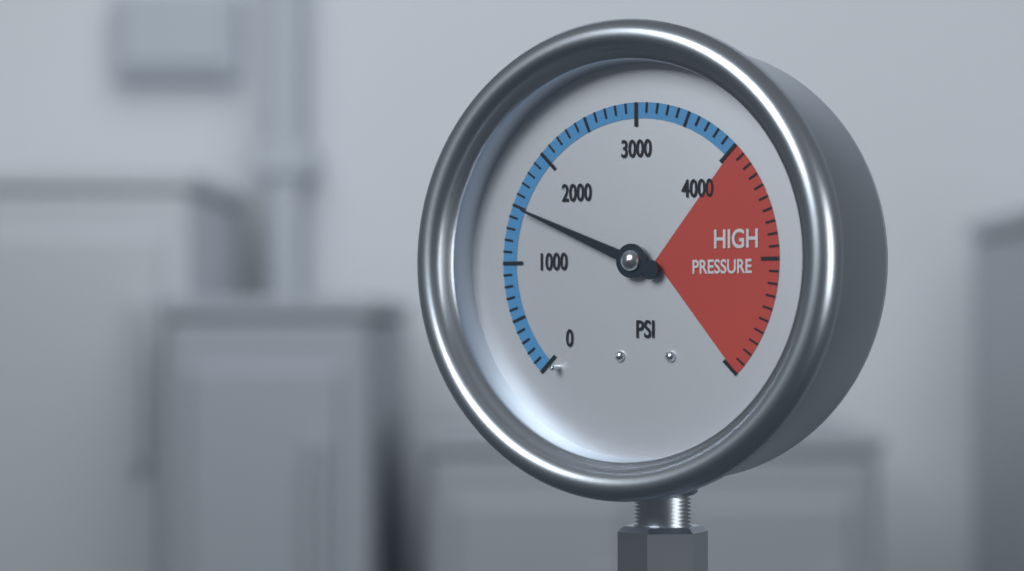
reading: 1500 psi
